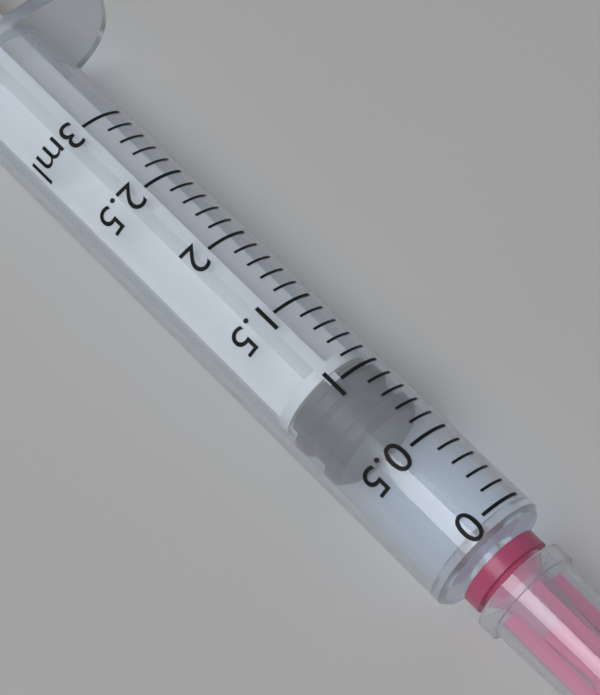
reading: 0.7 ml
